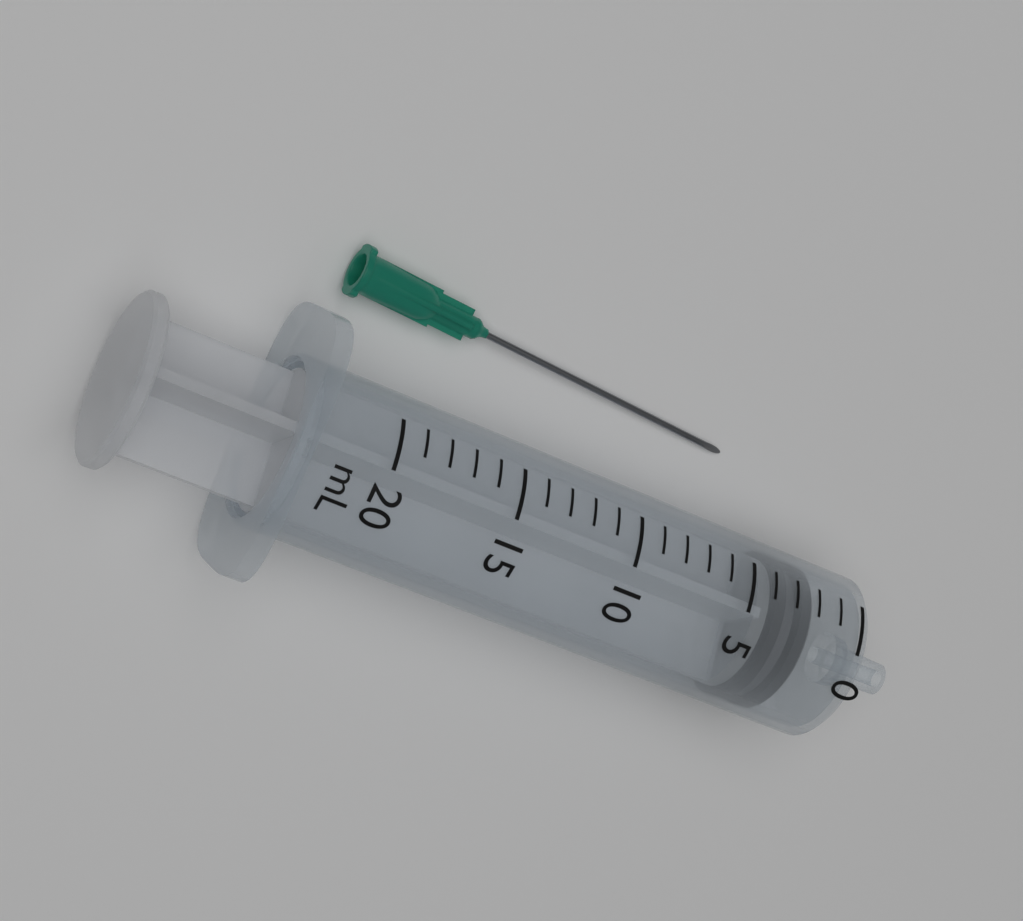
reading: 2 mL
